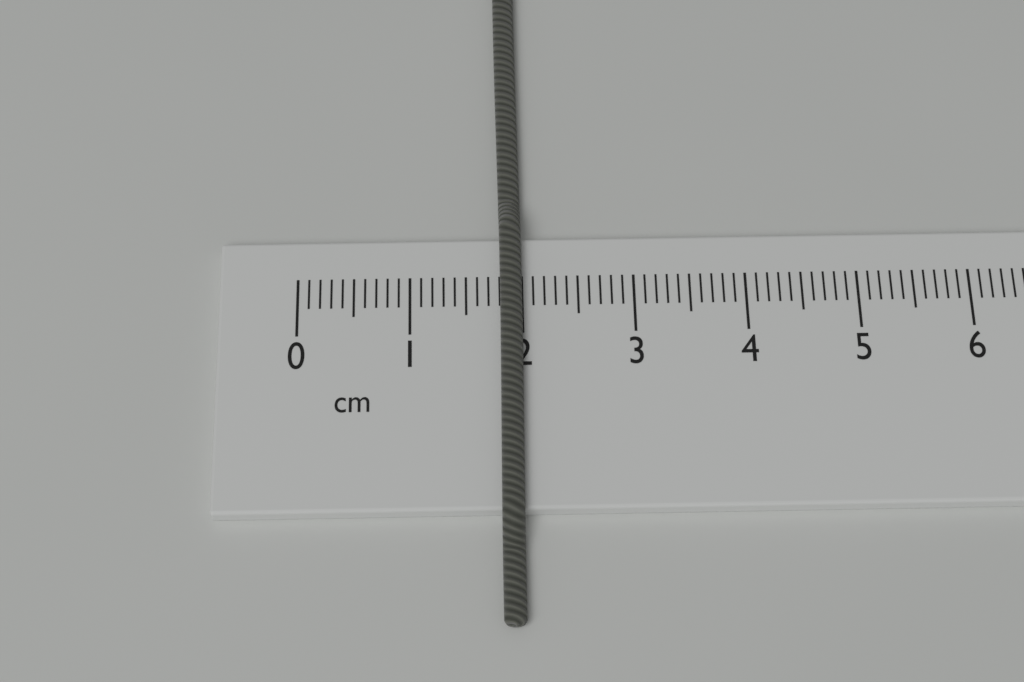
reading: 2.0 cm
